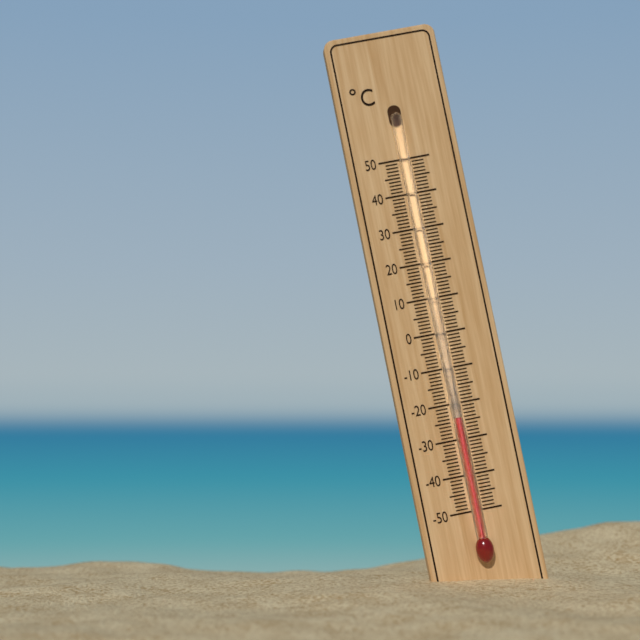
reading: -24 °C
